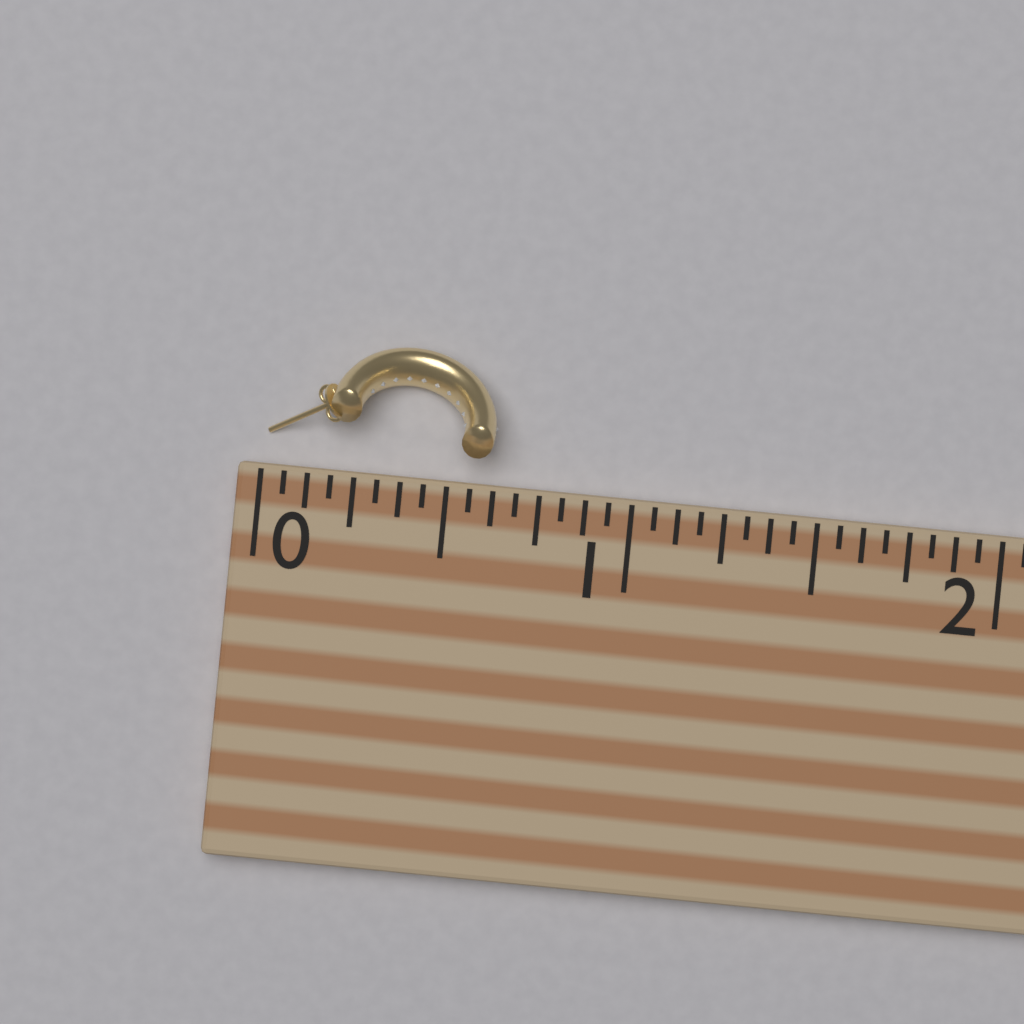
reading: 0.6250 (no unit)
